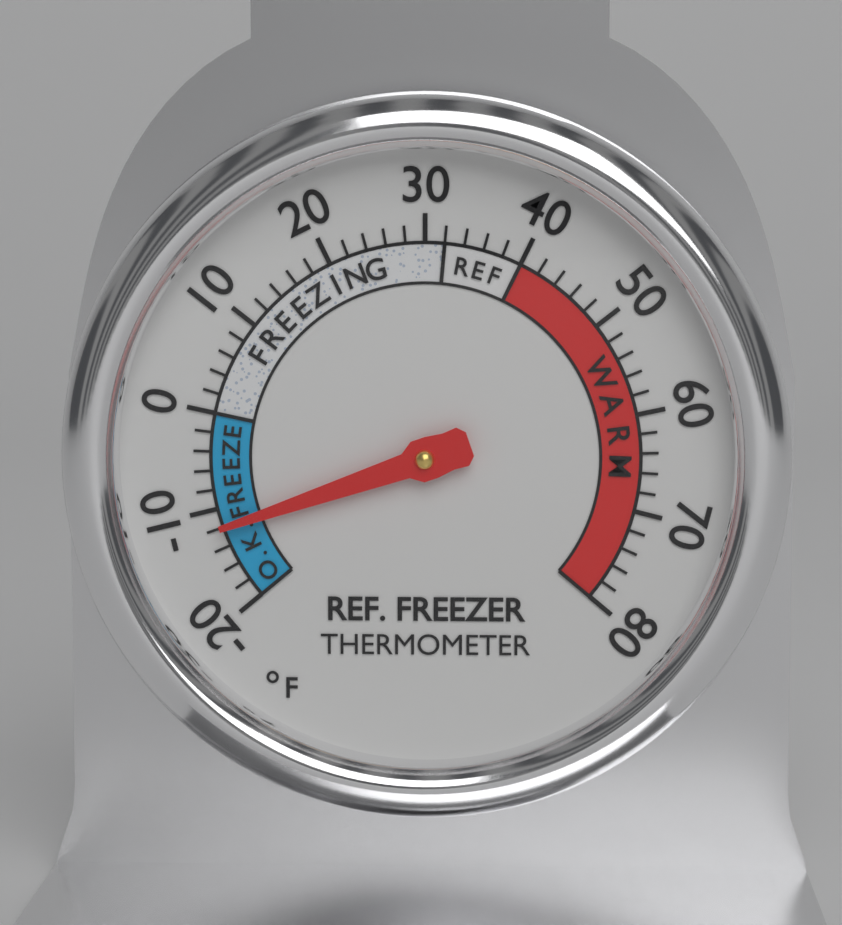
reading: -12 °F
